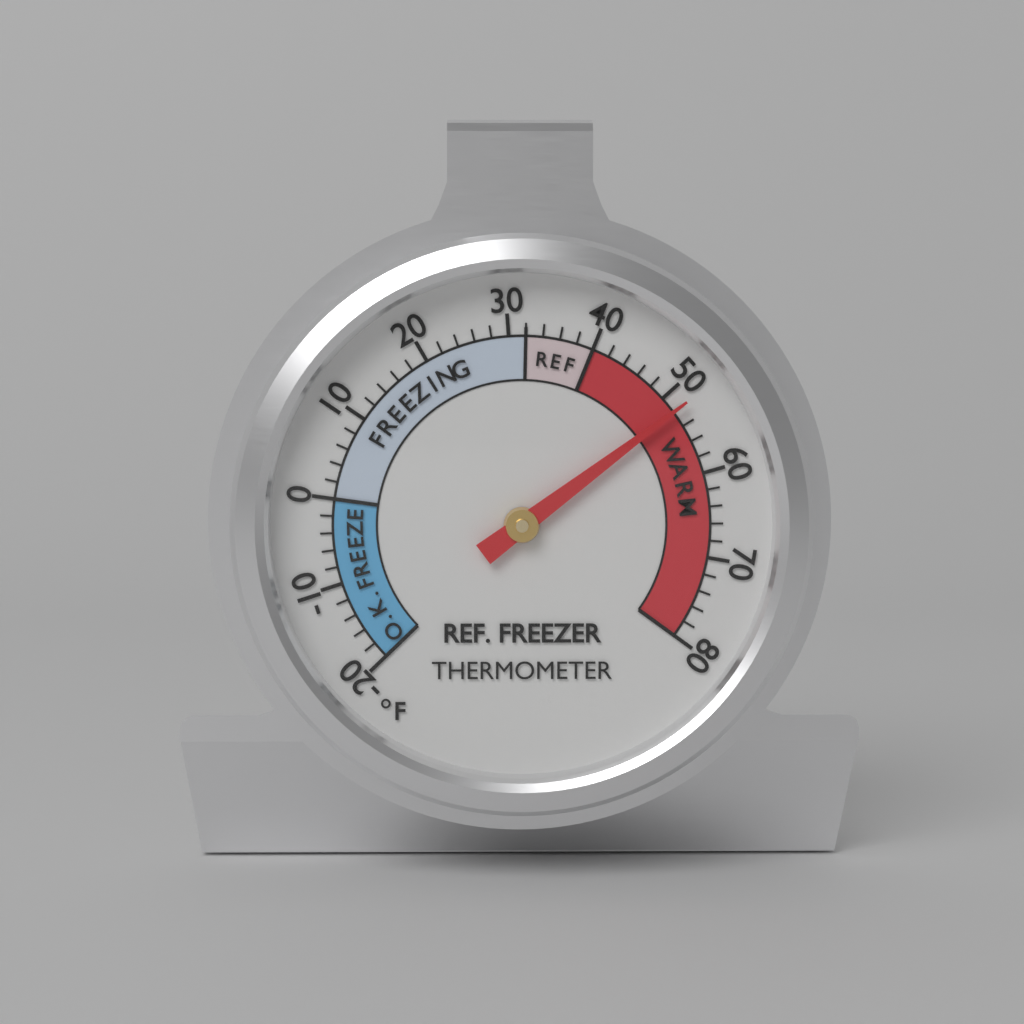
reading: 52 °F
